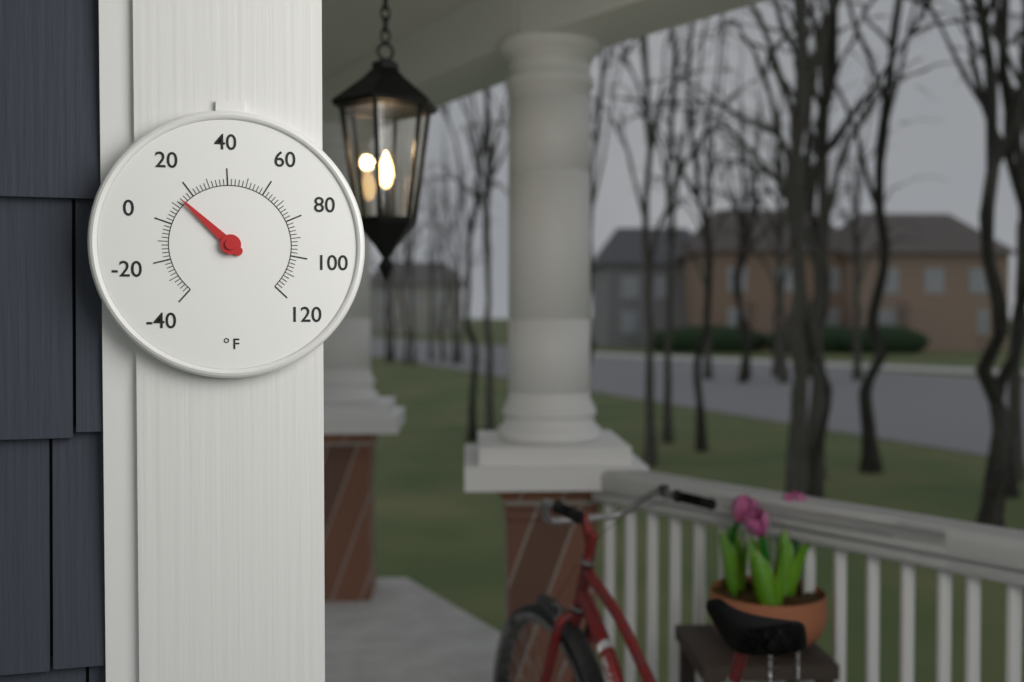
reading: 14 °F
